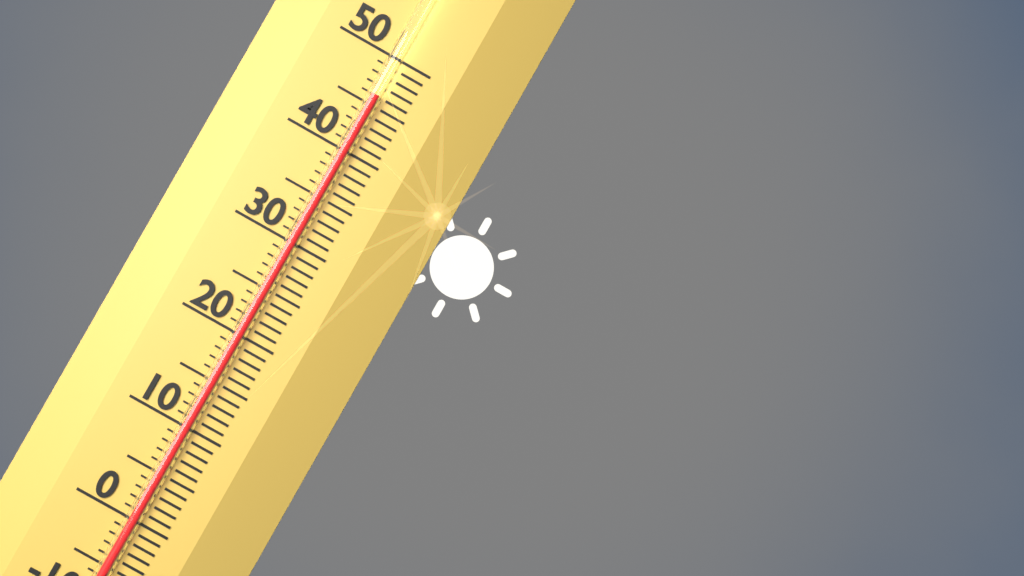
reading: 46 (no unit)
